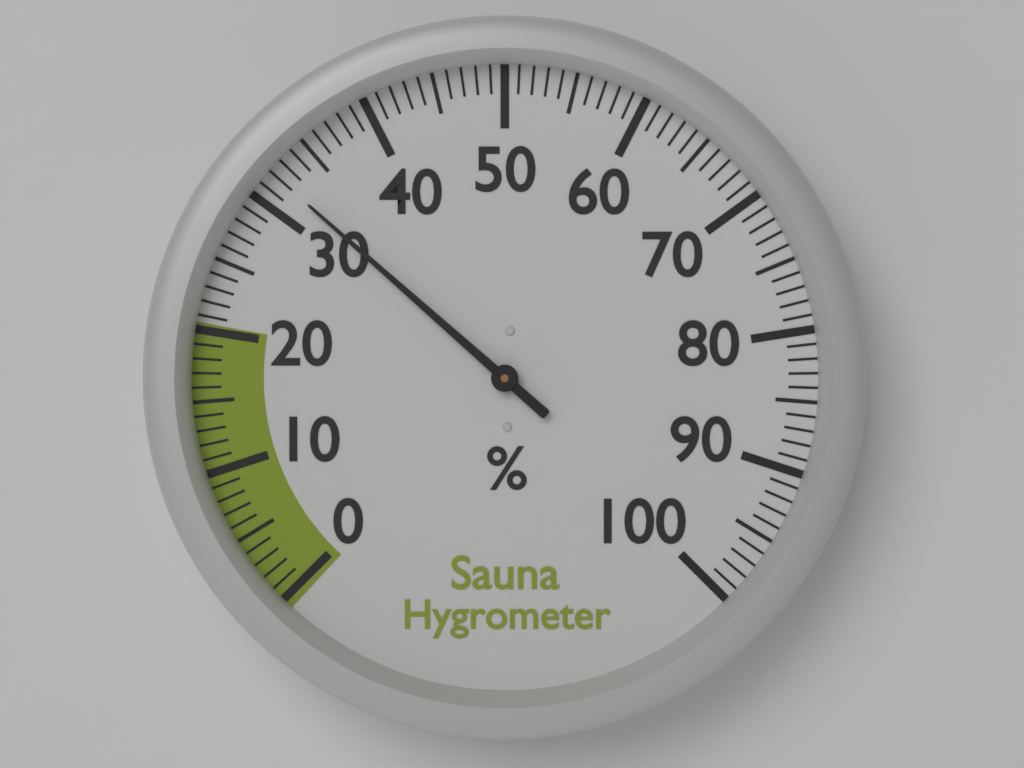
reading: 32 %
